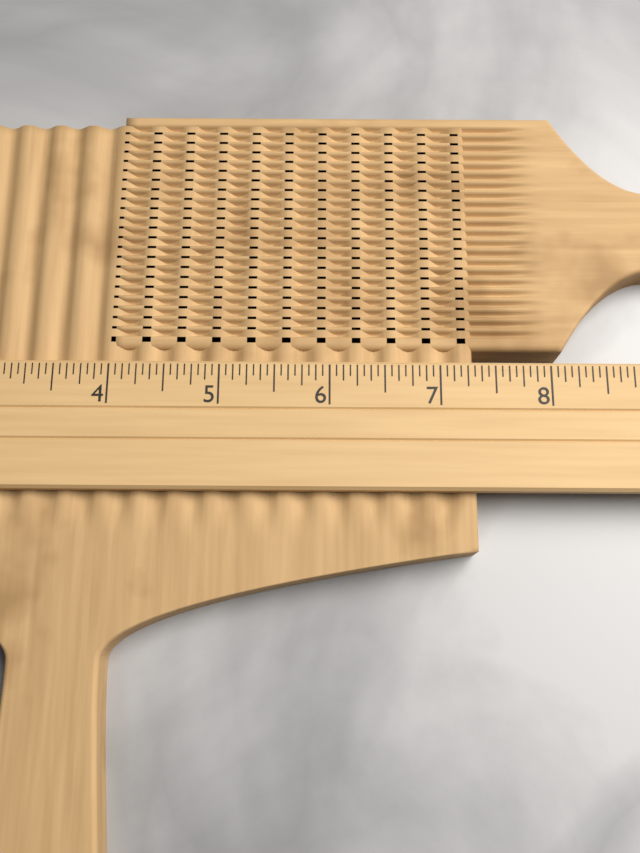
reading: 7.3125 (no unit)
